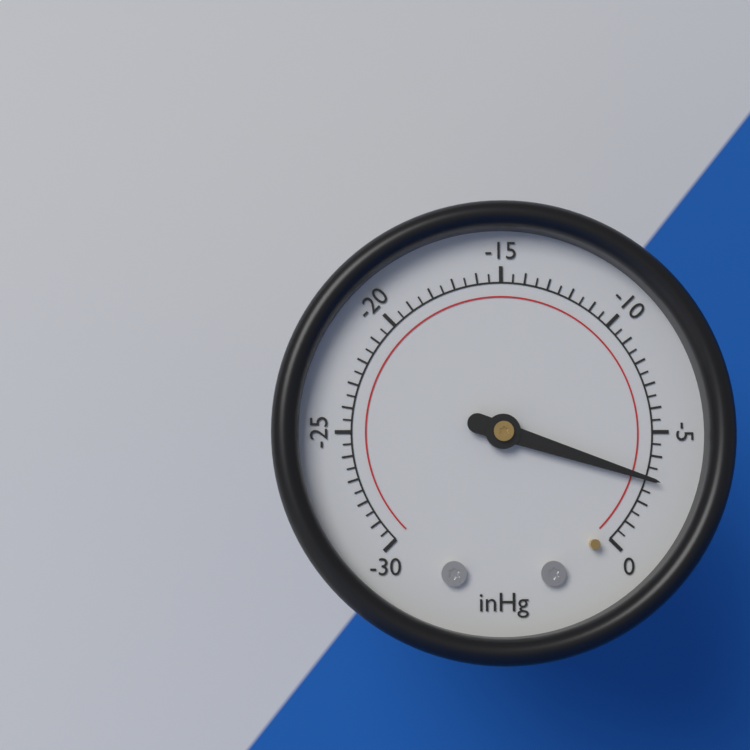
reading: -3.0 inHg
